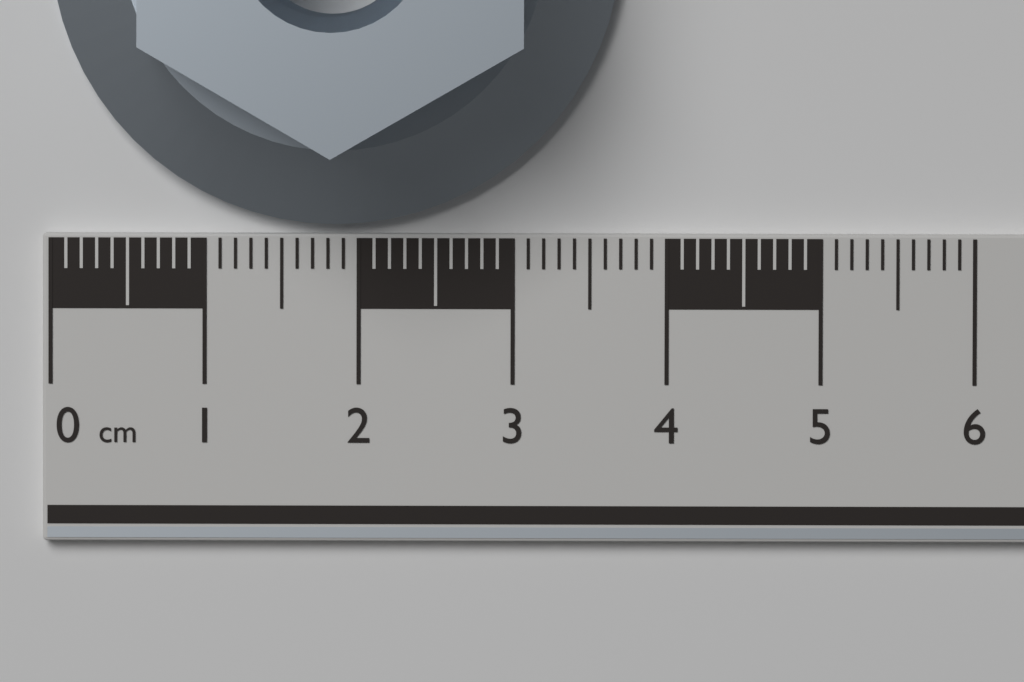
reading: 3.7 cm
